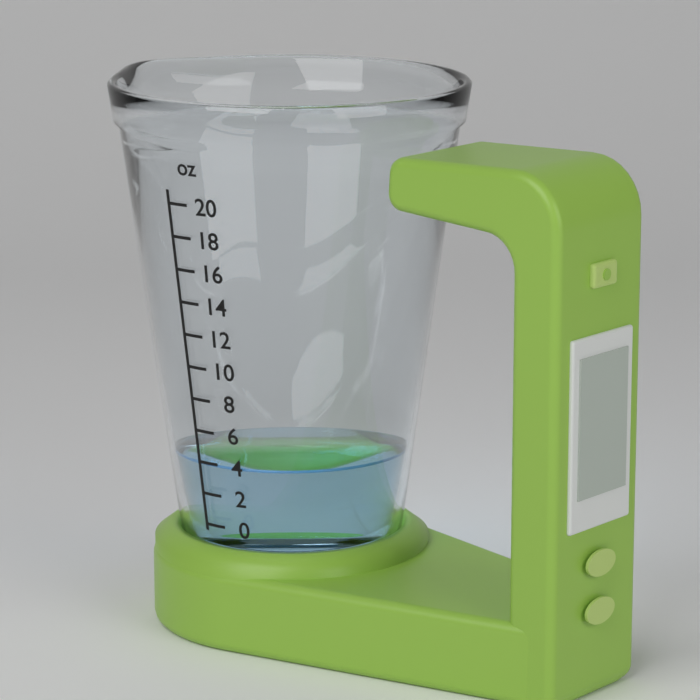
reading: 4 oz
